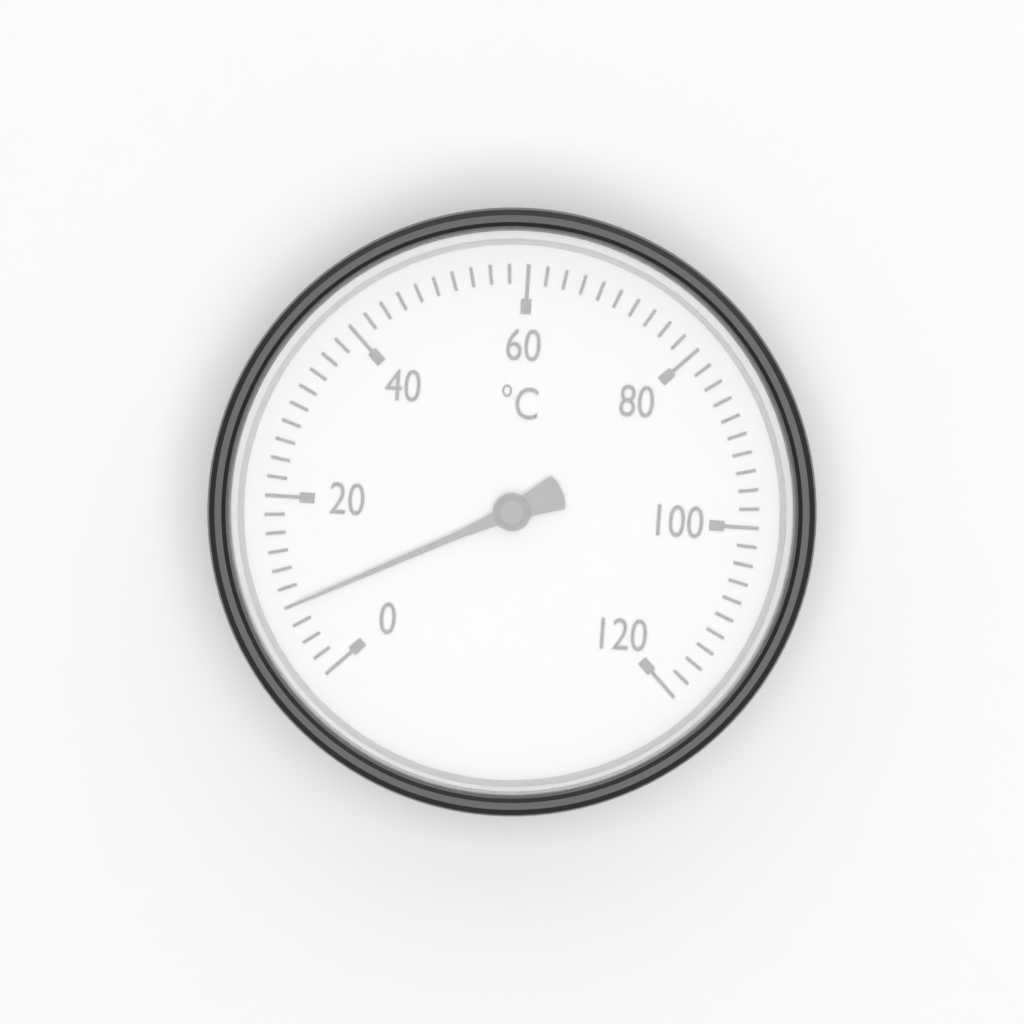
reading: 8 °C
